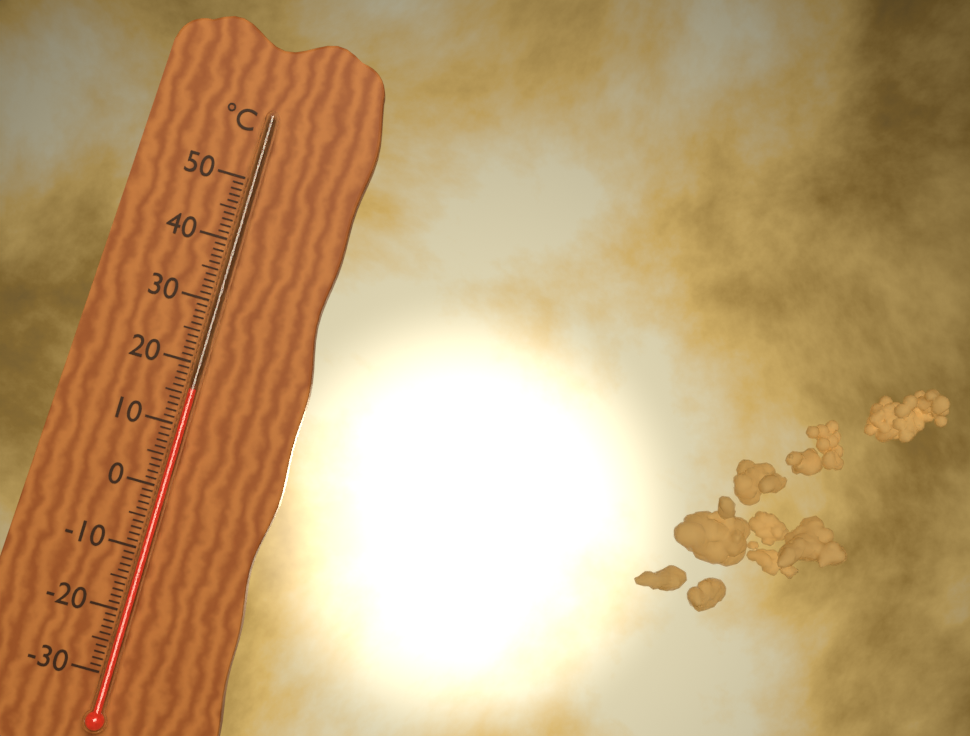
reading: 16 °C
